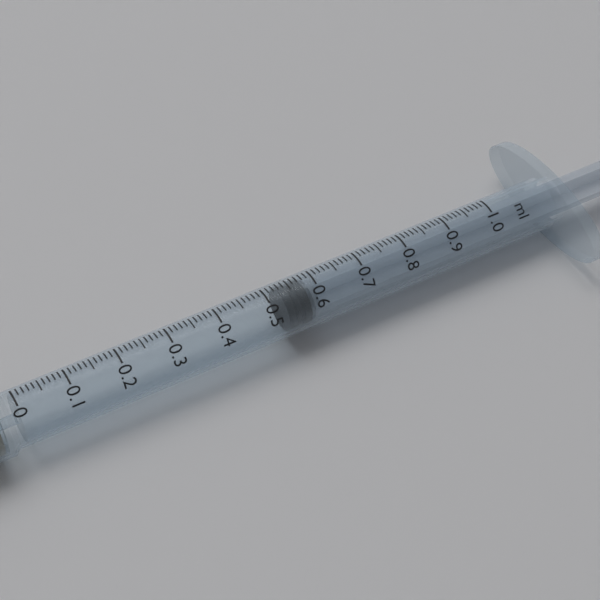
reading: 0.53 ml
